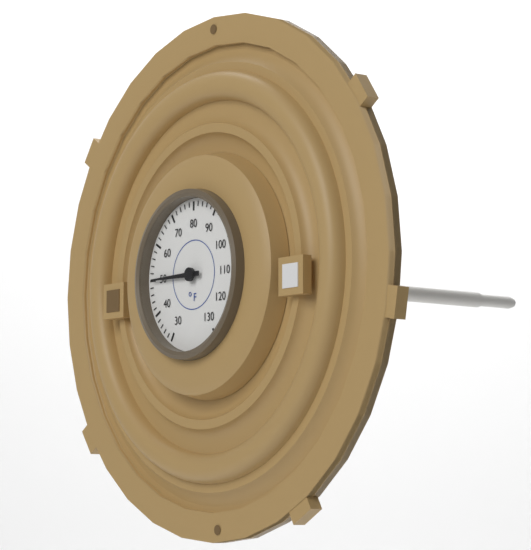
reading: 50 °F
